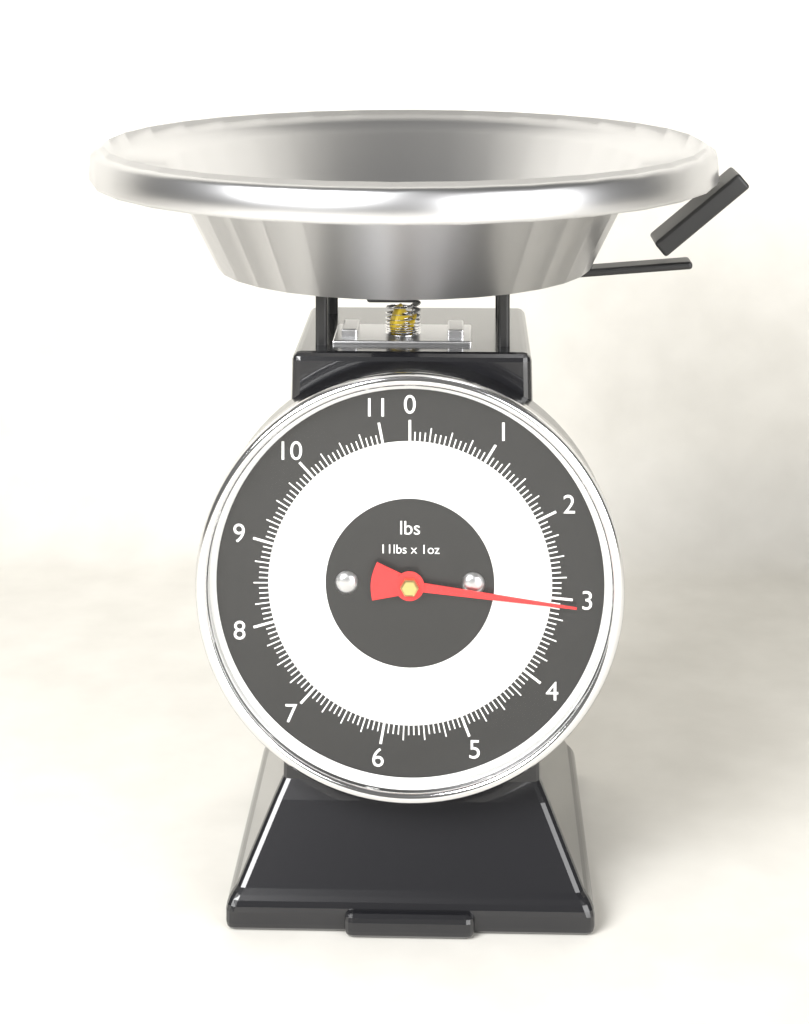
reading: 3.0625 lbs
